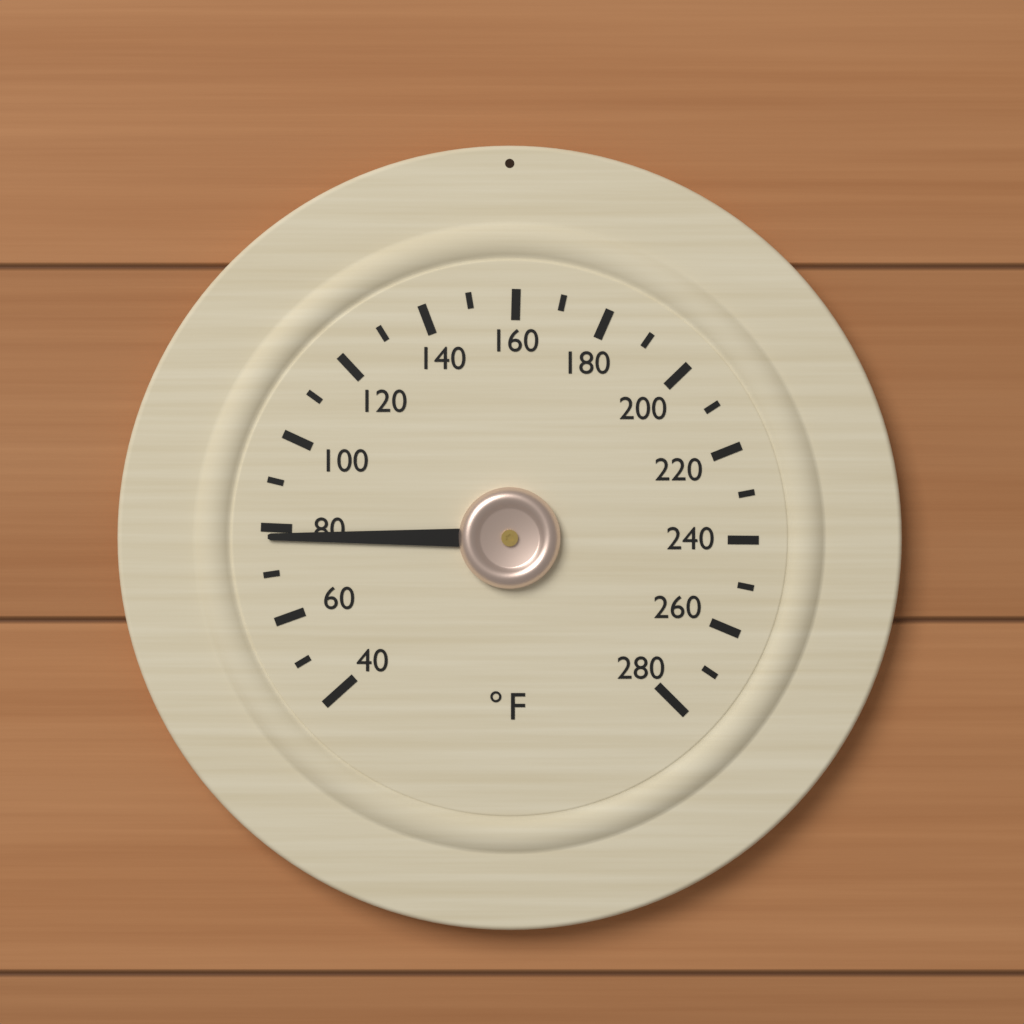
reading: 78 °F
